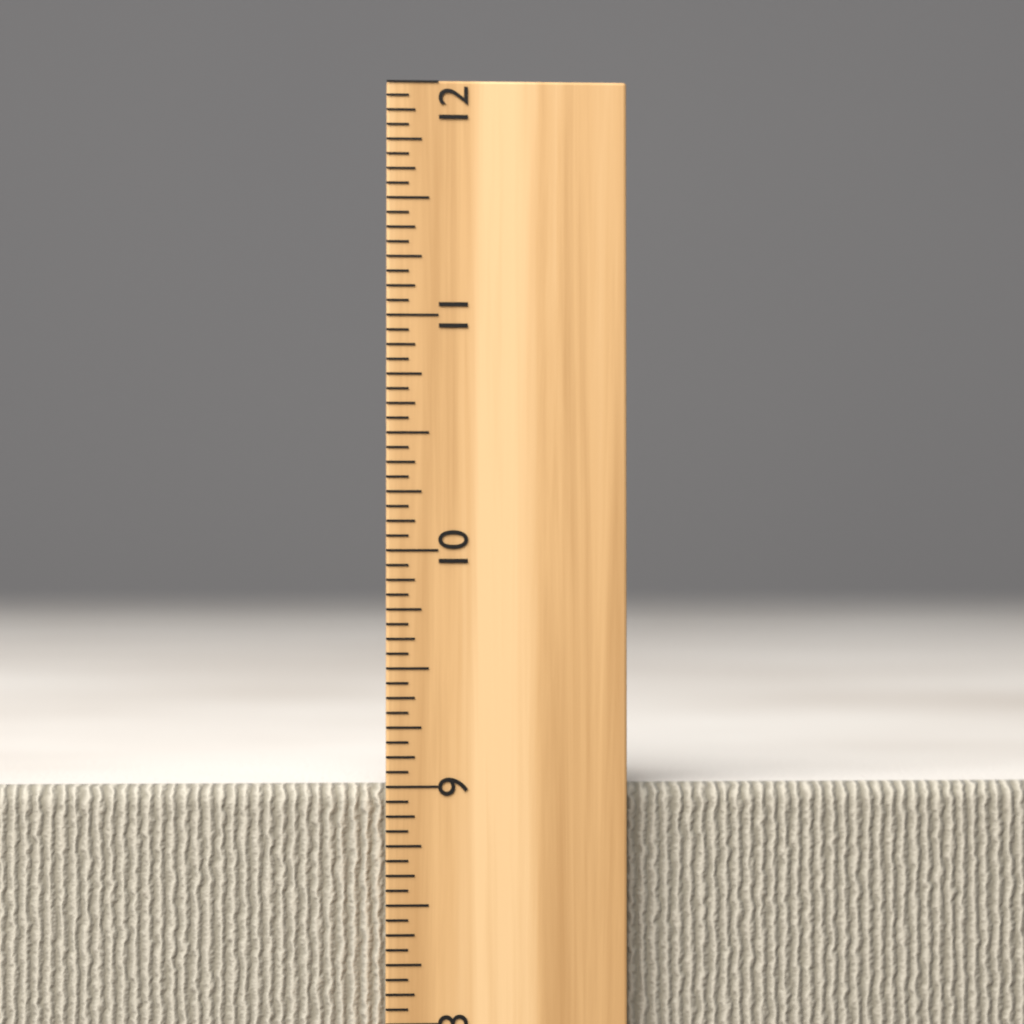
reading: 9.0000 inch
